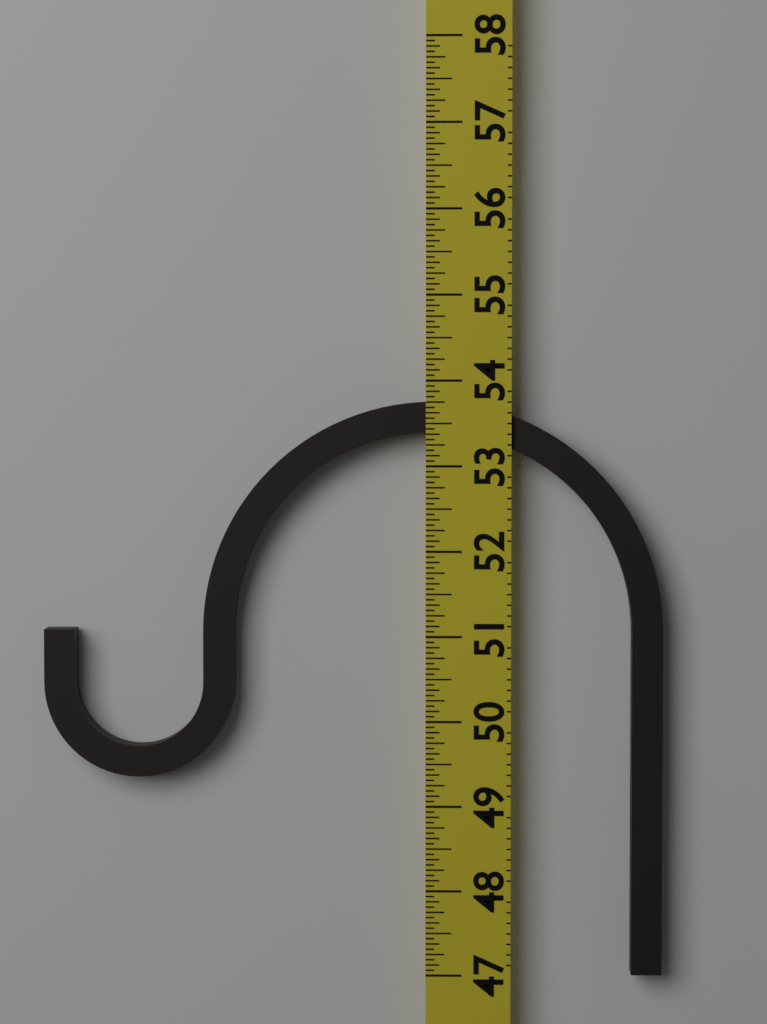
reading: 53.7500 (no unit)
